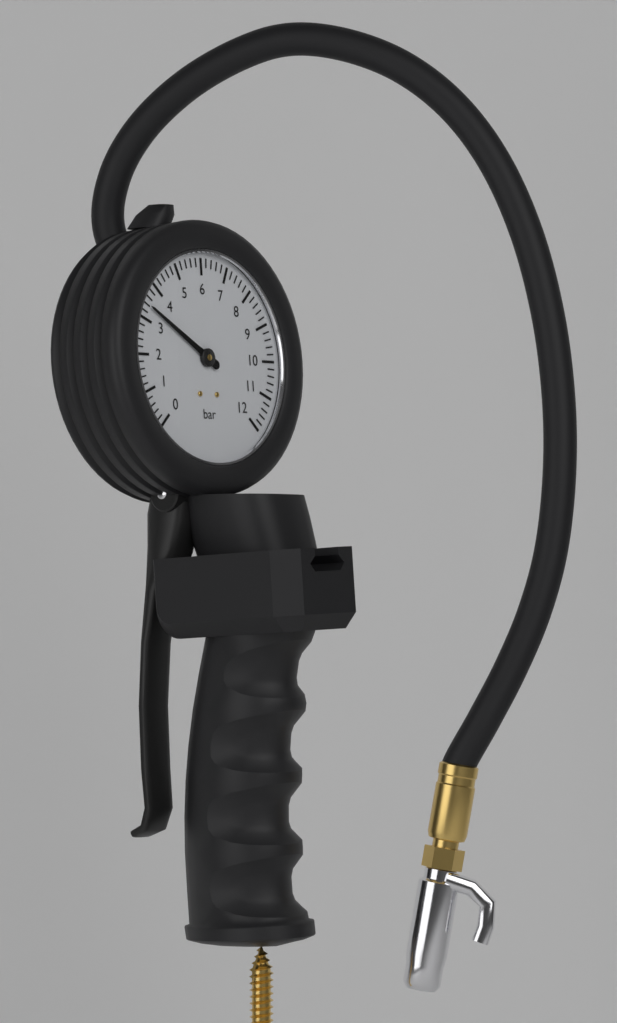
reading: 3.4 bar
